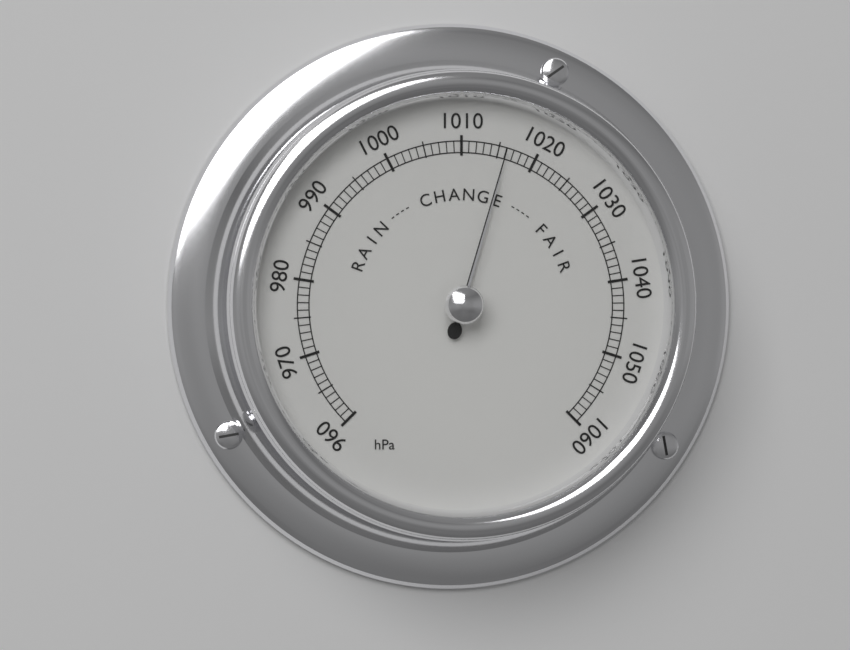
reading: 1016 hPa
